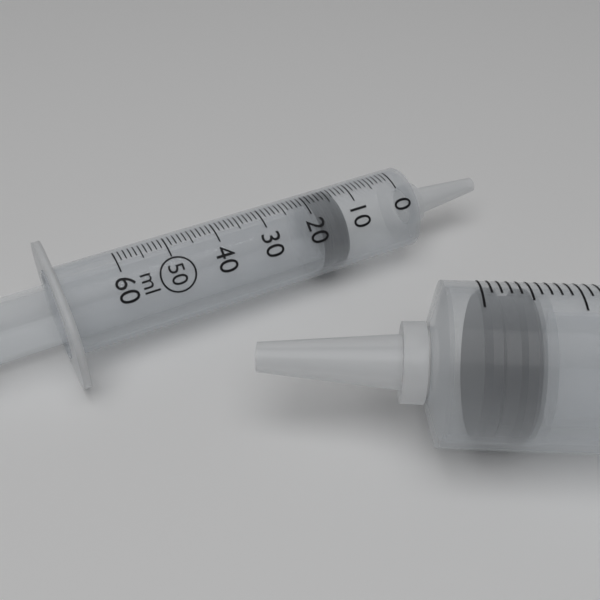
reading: 13 ml
